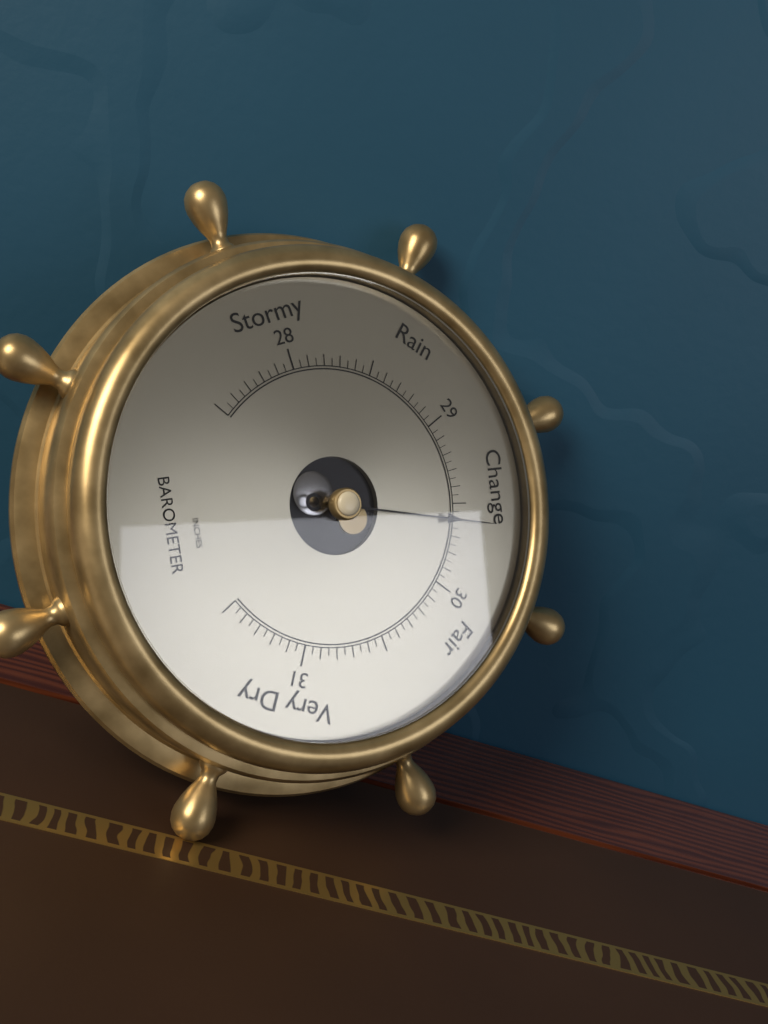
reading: 29.60 inHg
